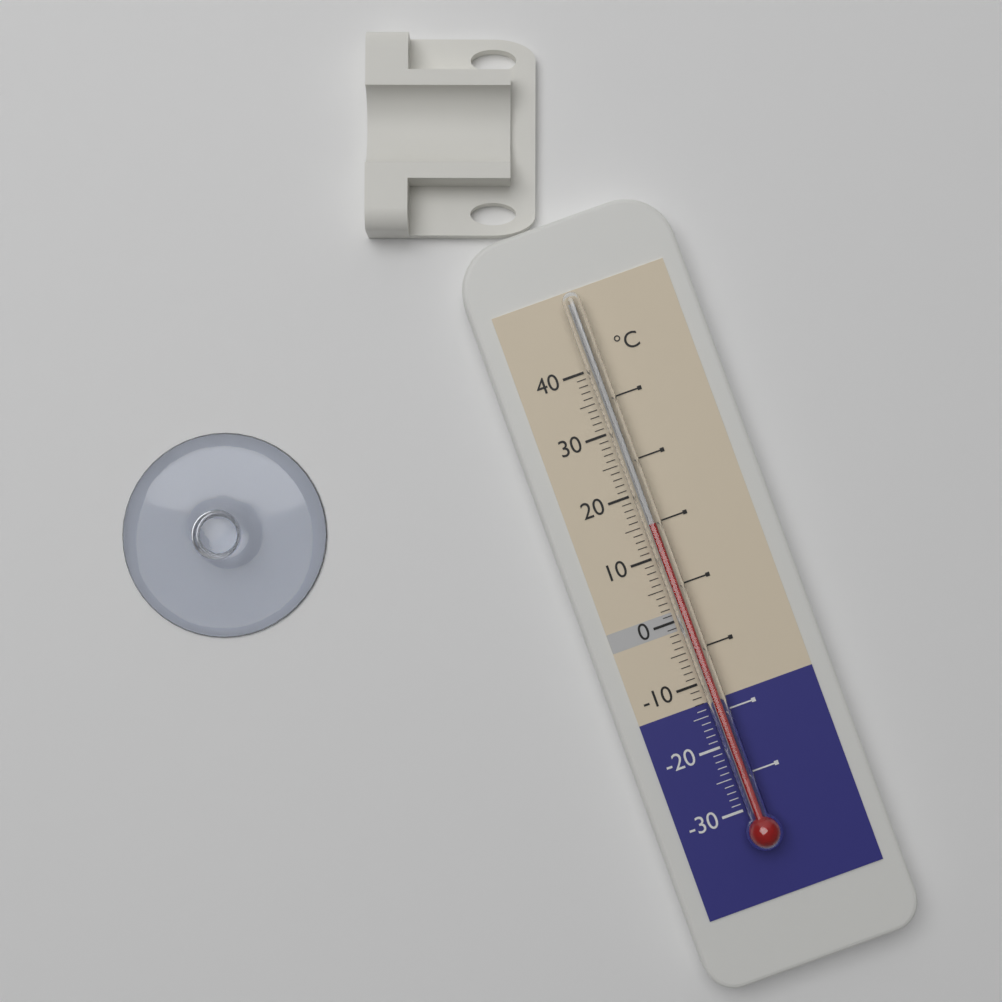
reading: 15 °C
